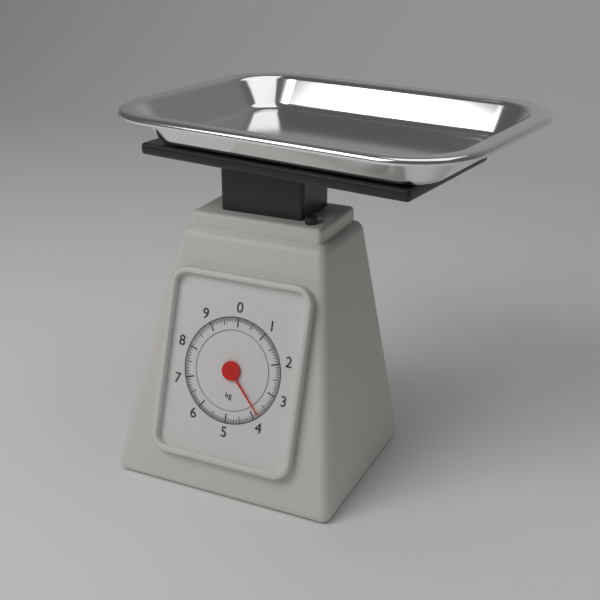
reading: 3.80 kg
